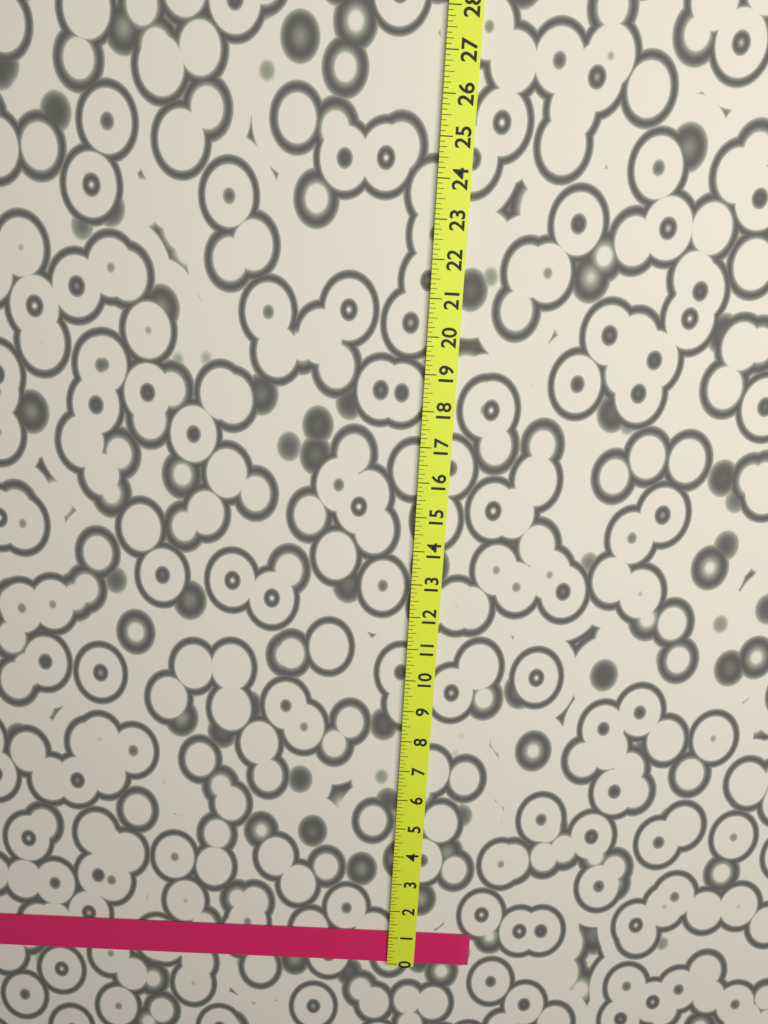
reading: 1.125 (no unit)
